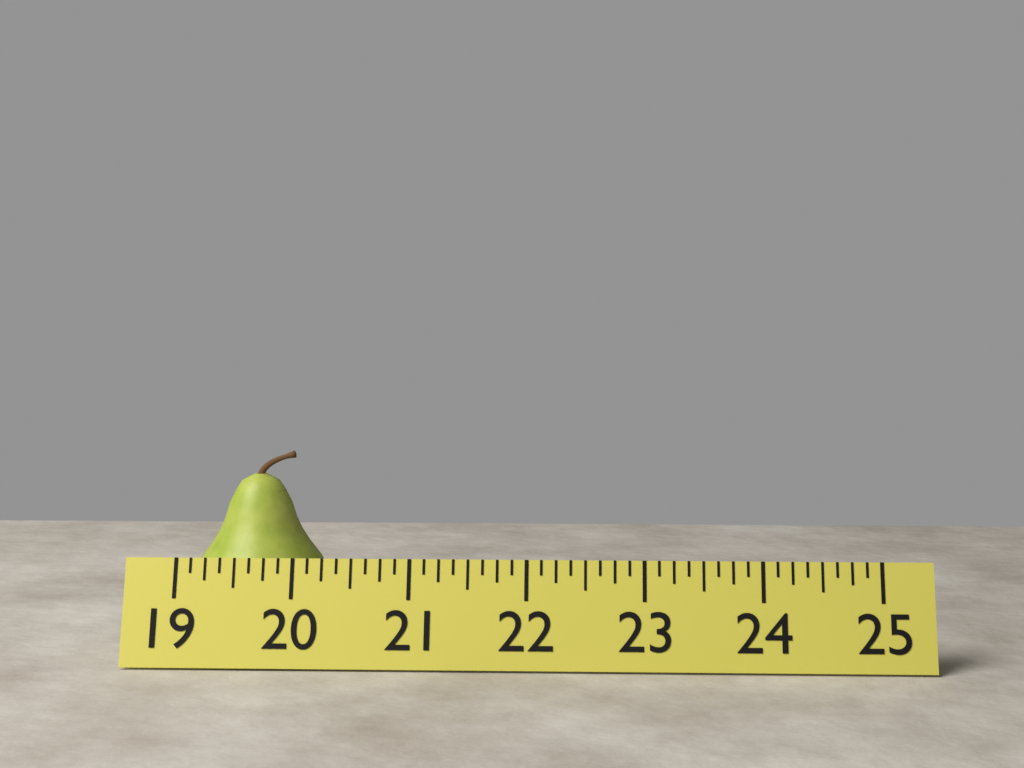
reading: 20.250 (no unit)
